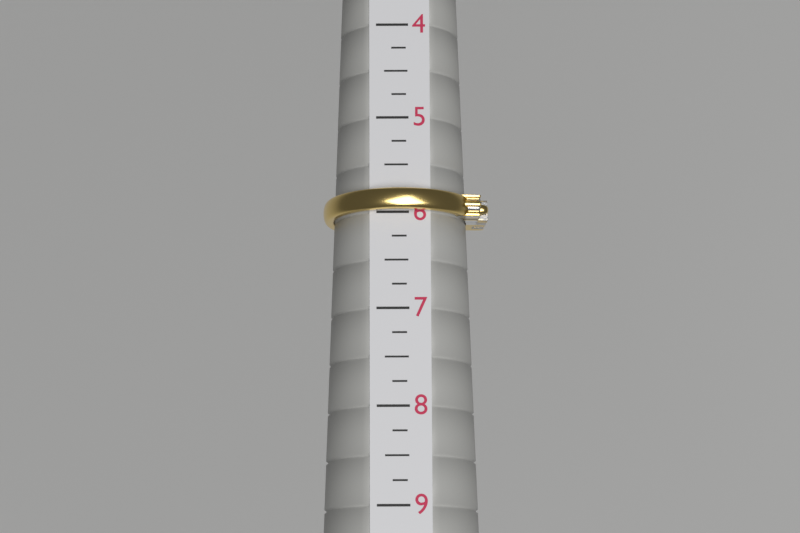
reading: 6.00 (no unit)
